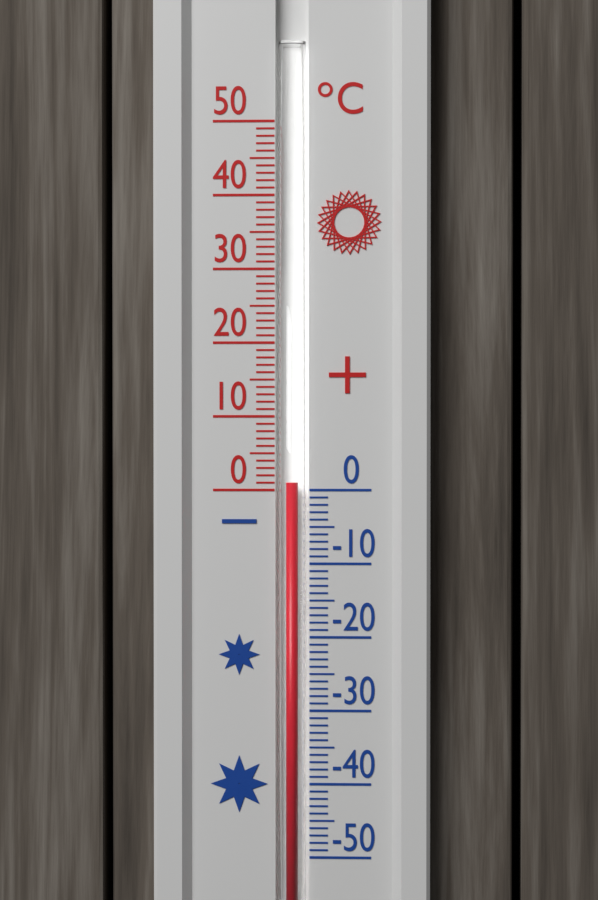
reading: 1 °C
